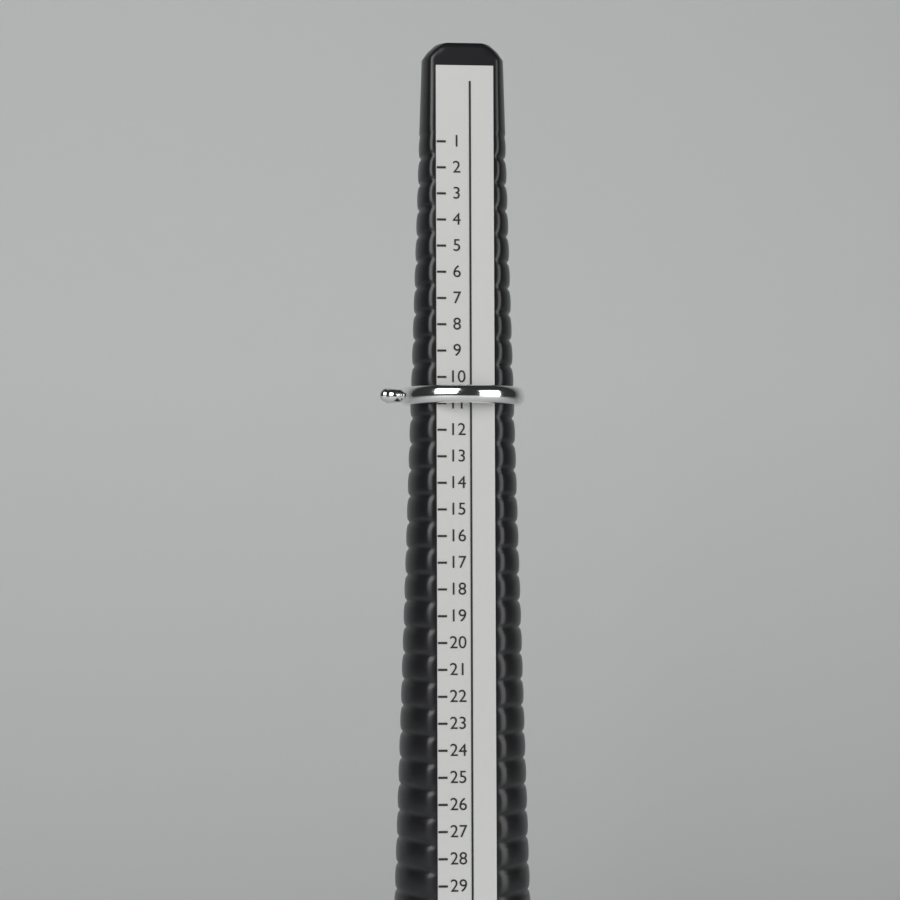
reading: 11 (no unit)
